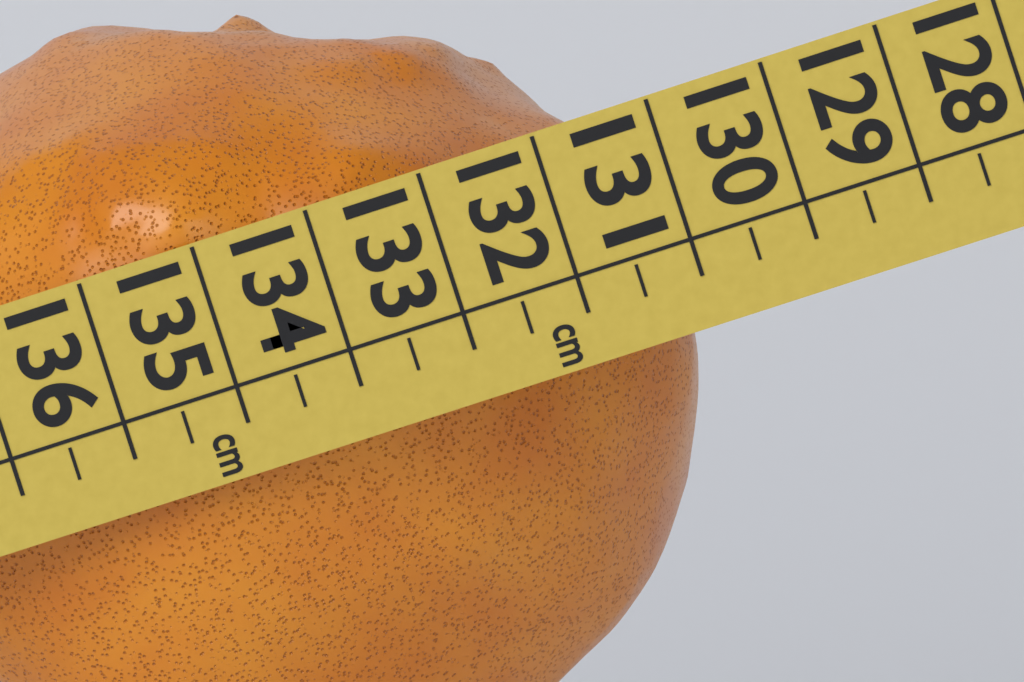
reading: 131.5 cm
